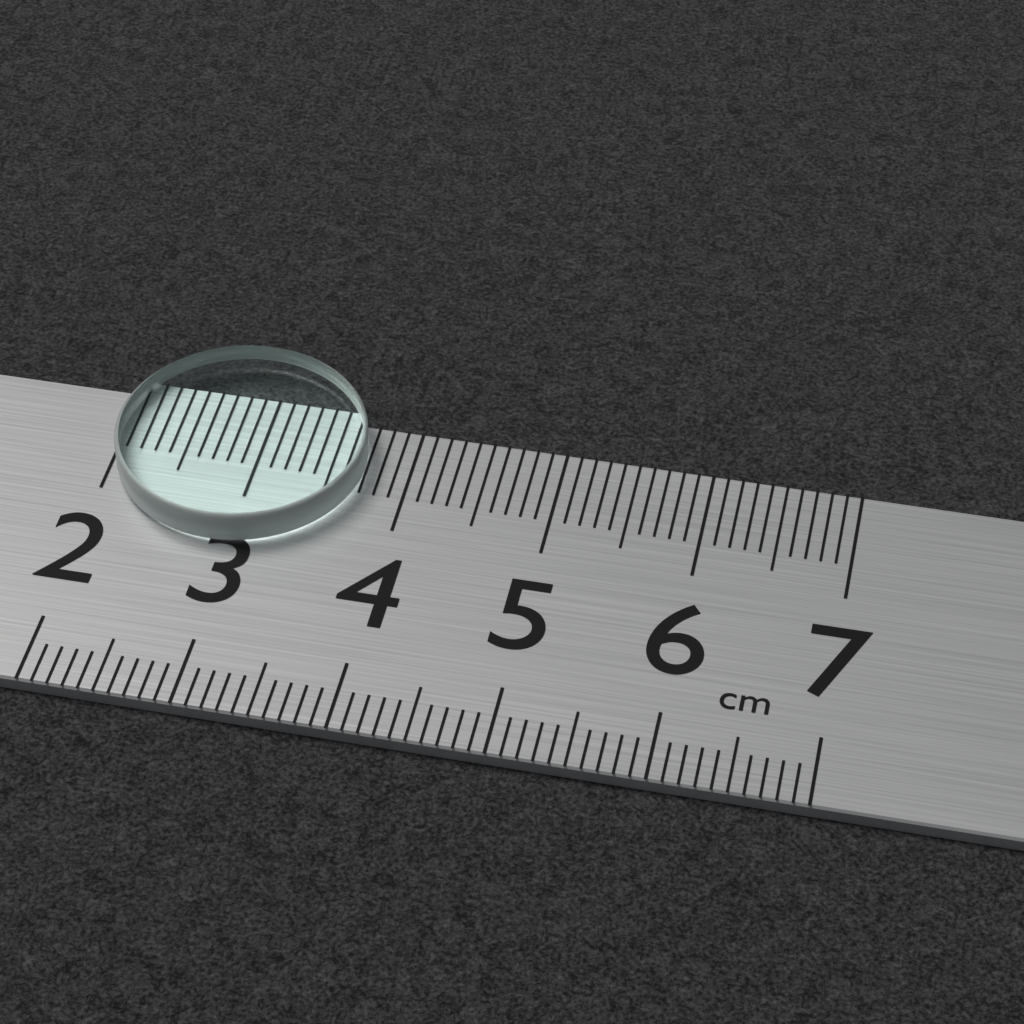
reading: 3.7 cm
